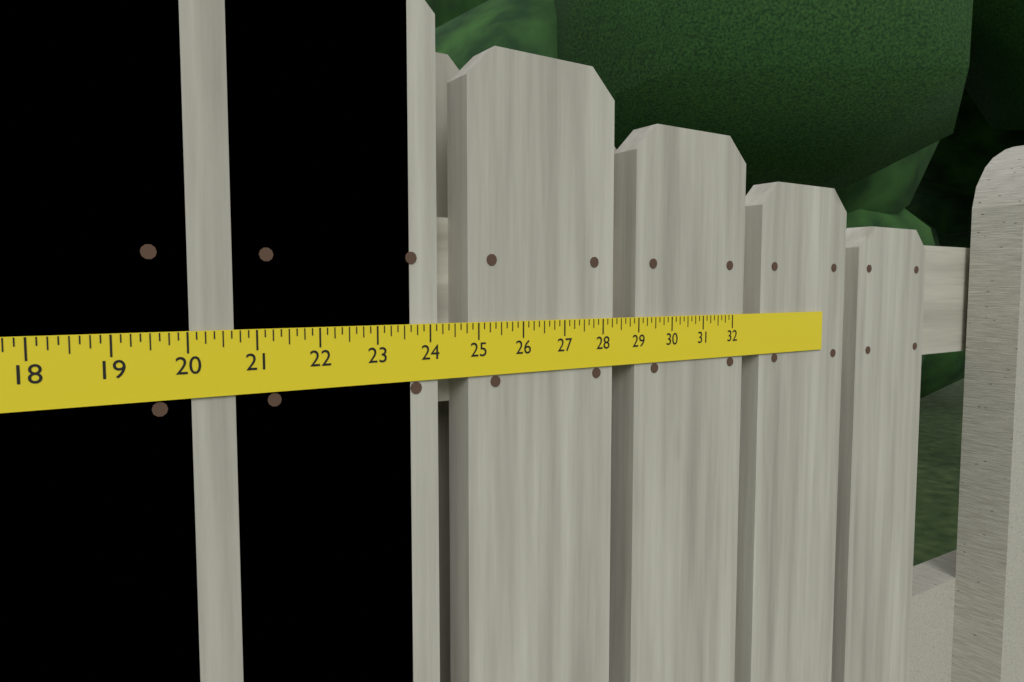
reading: 23.625 in
